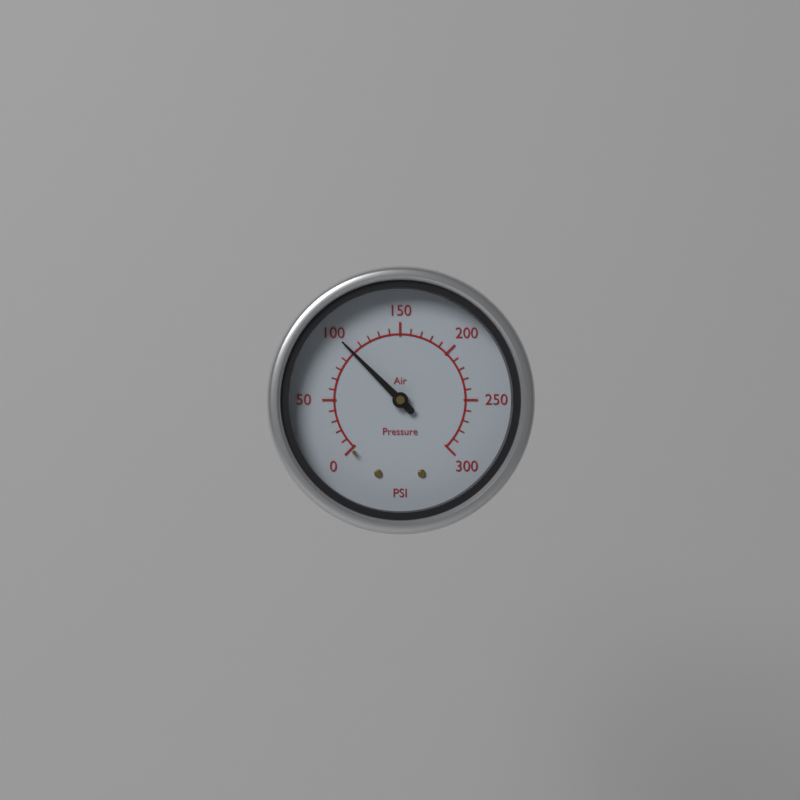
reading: 100 psi
